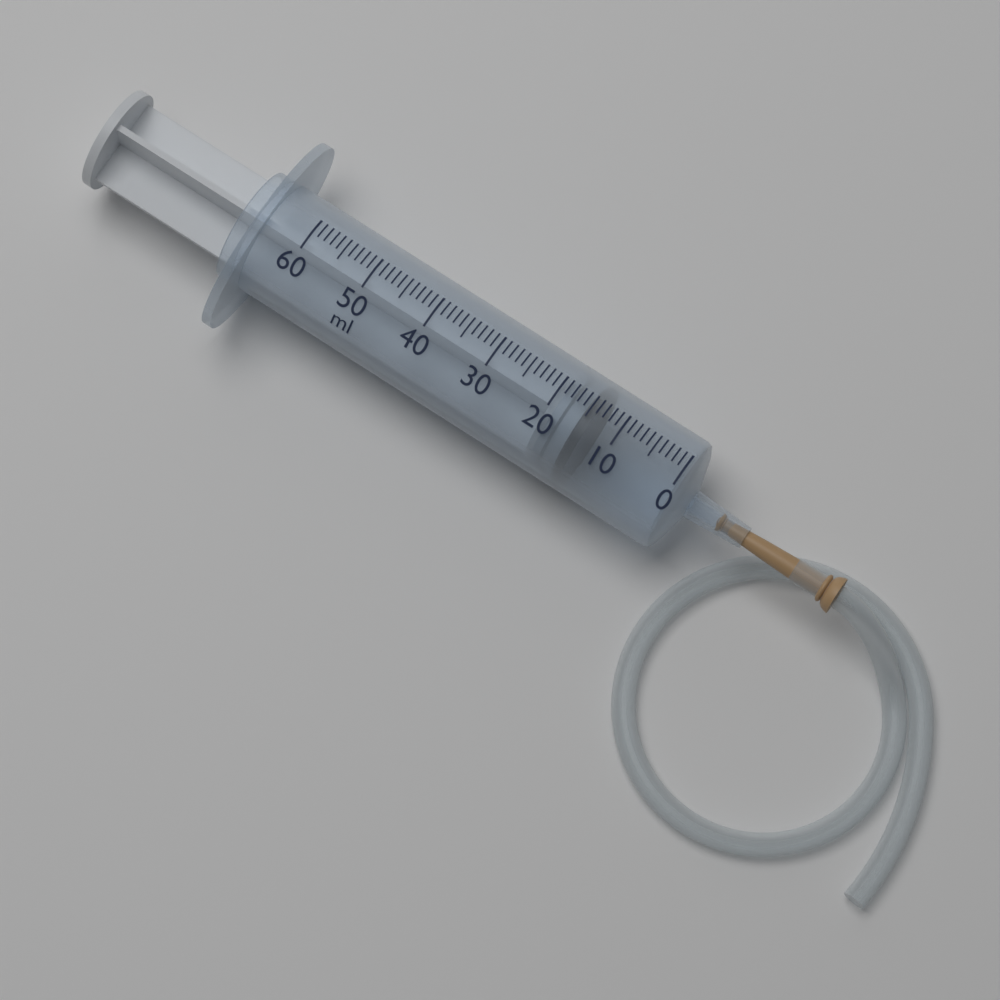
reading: 14 ml
